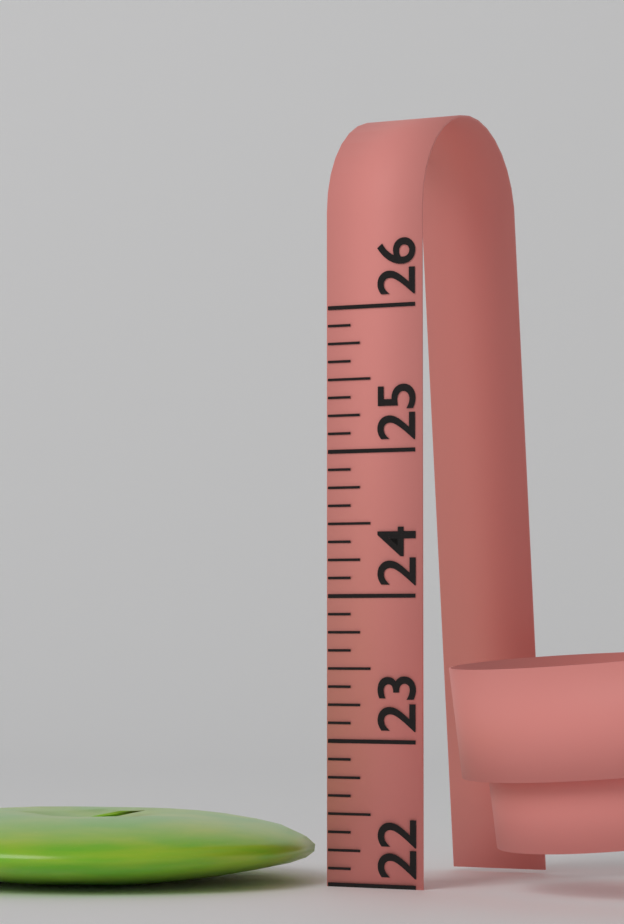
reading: 22.500 (no unit)
